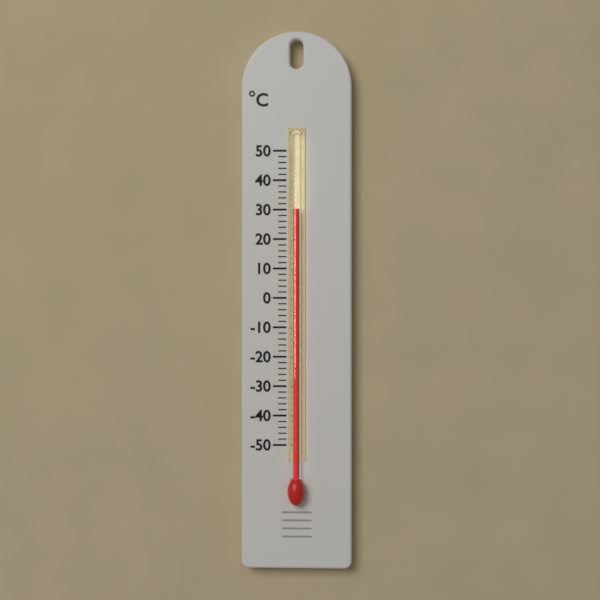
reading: 30 °C
